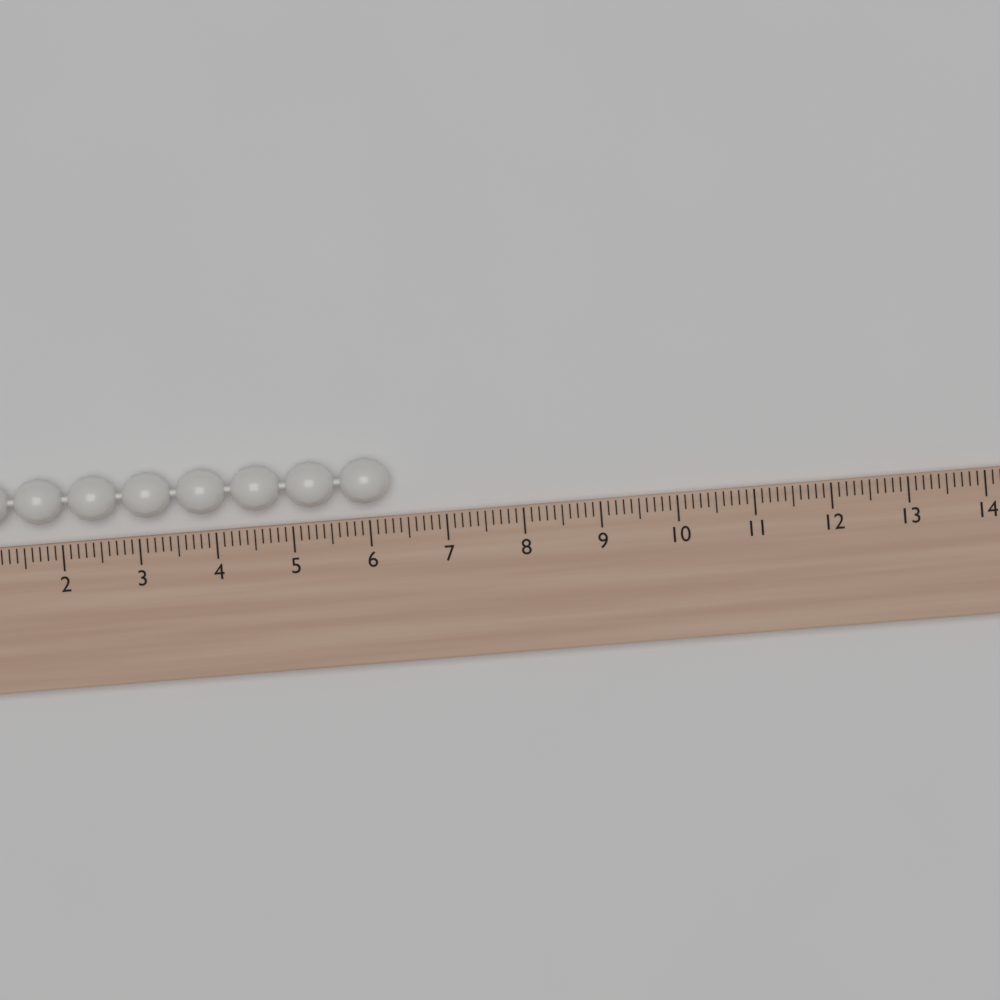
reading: 6.3 (no unit)
